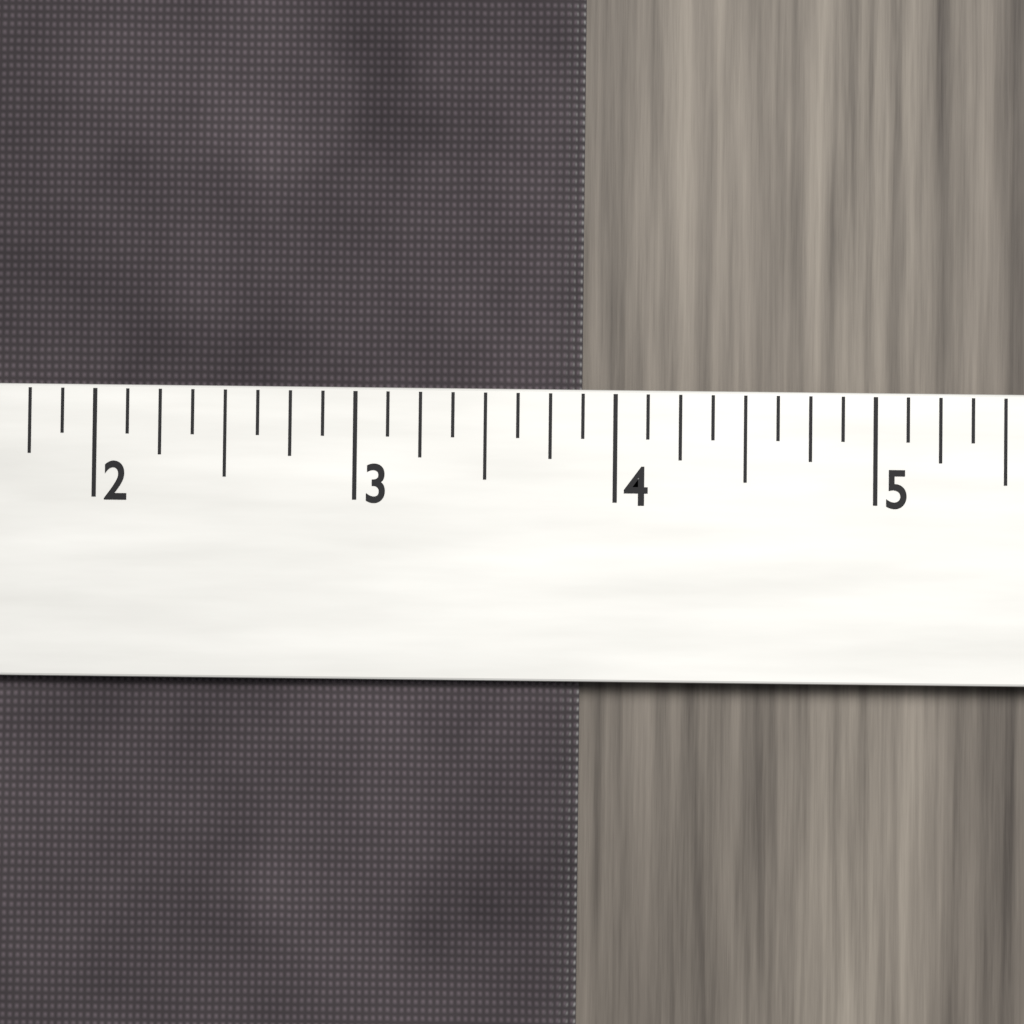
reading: 3.875 (no unit)
